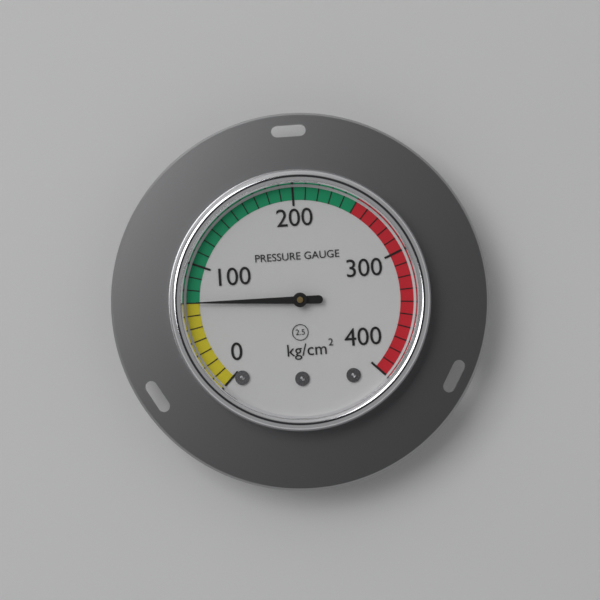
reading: 70 kg/cm²
